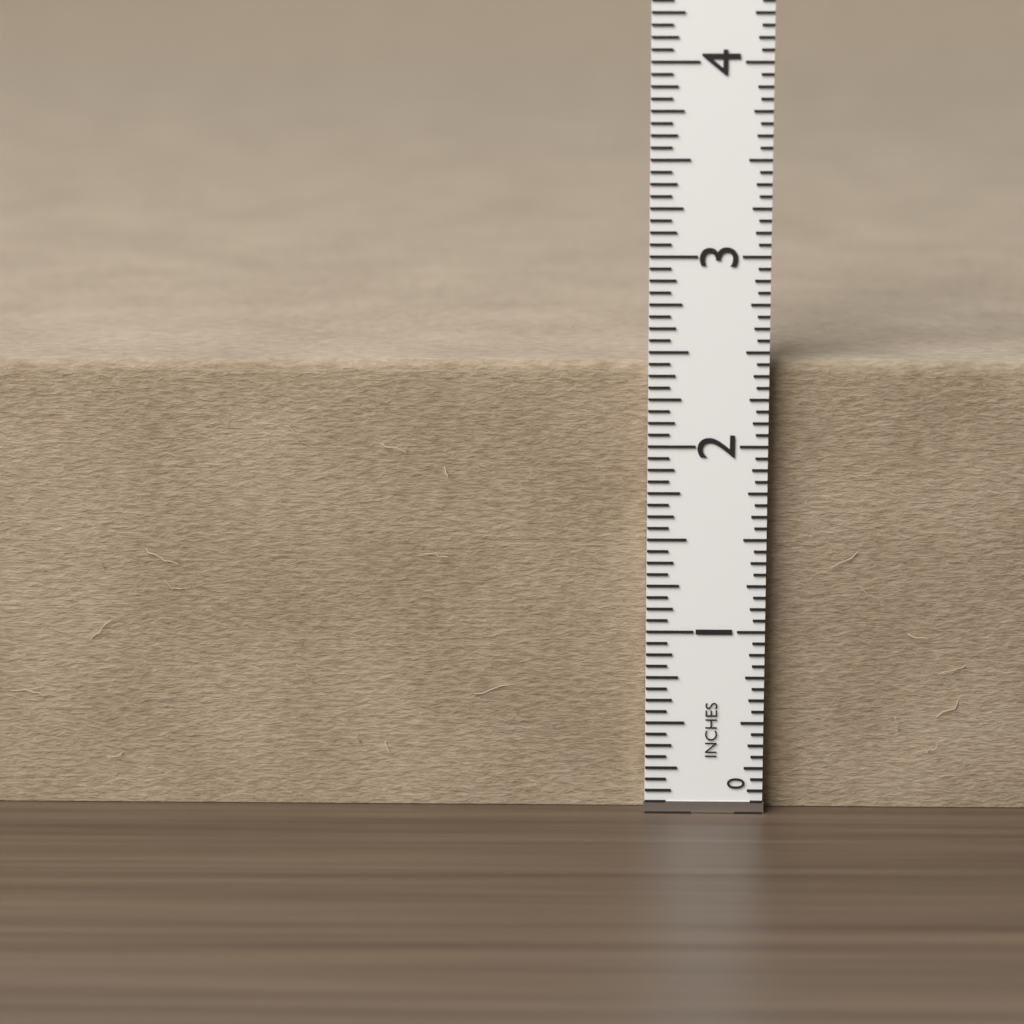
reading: 2.4375 in
